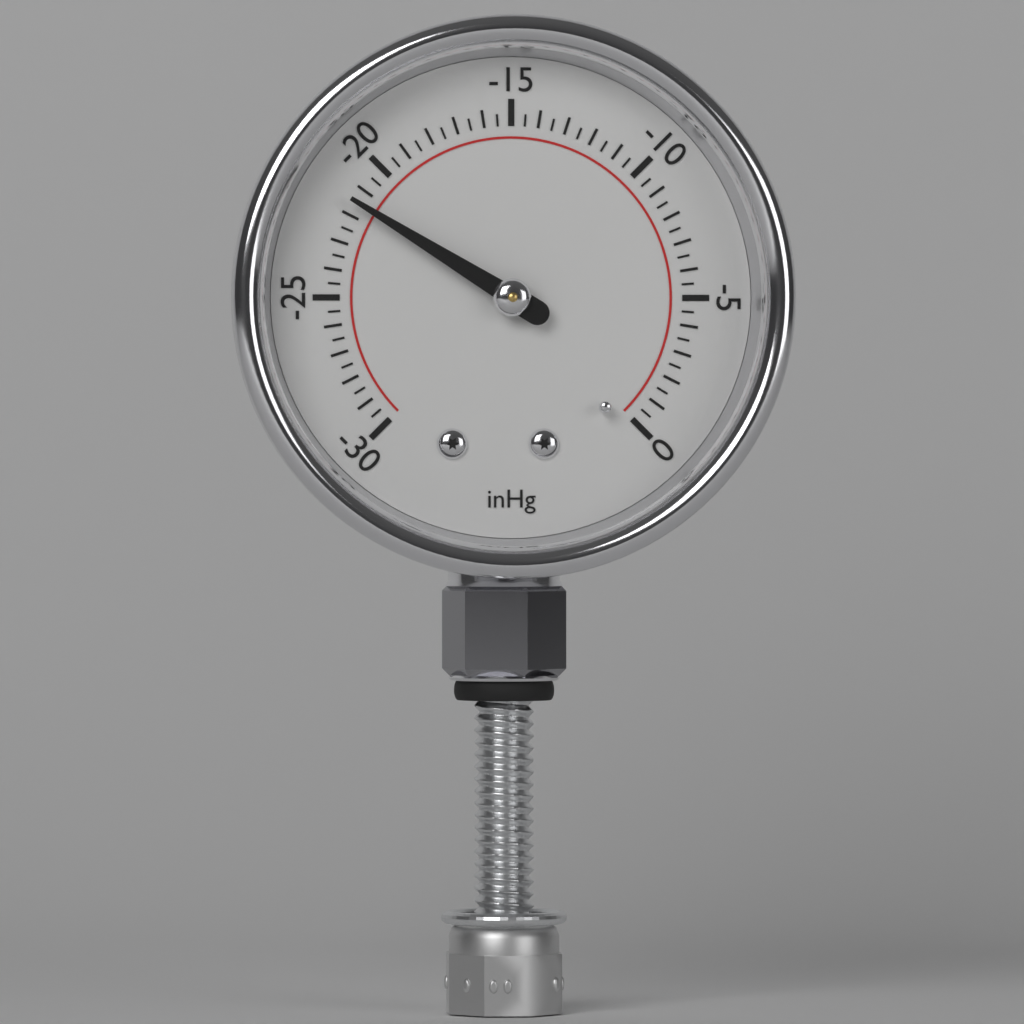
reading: -21.5 inHg
